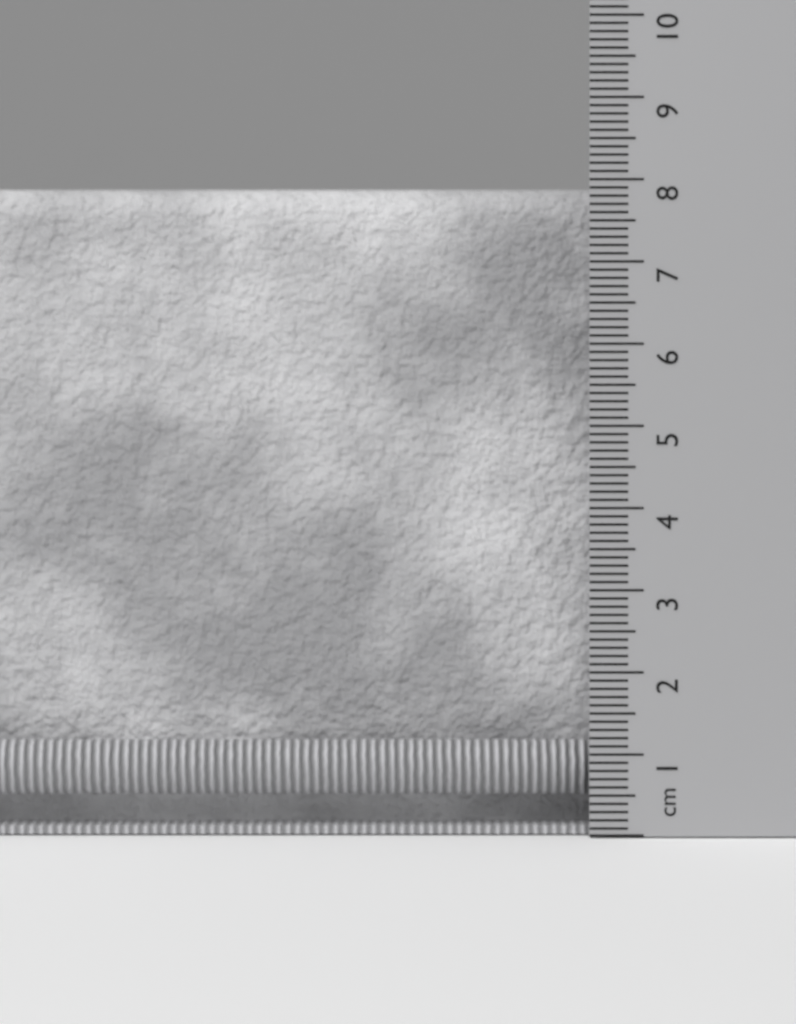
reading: 7.9 cm
